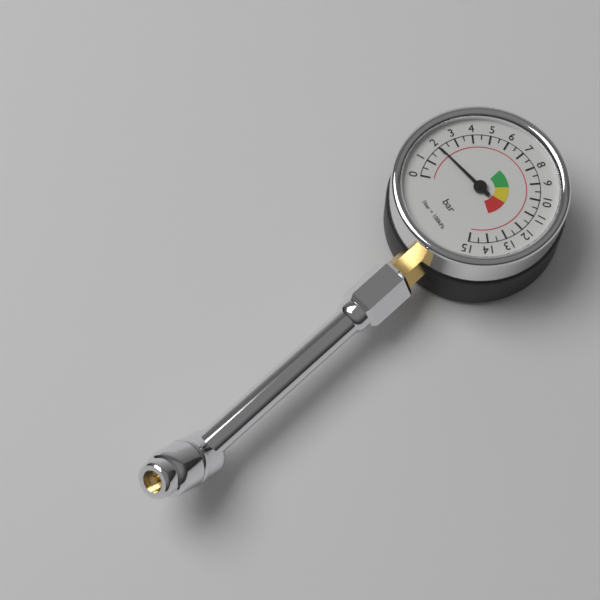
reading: 2.0 bar
